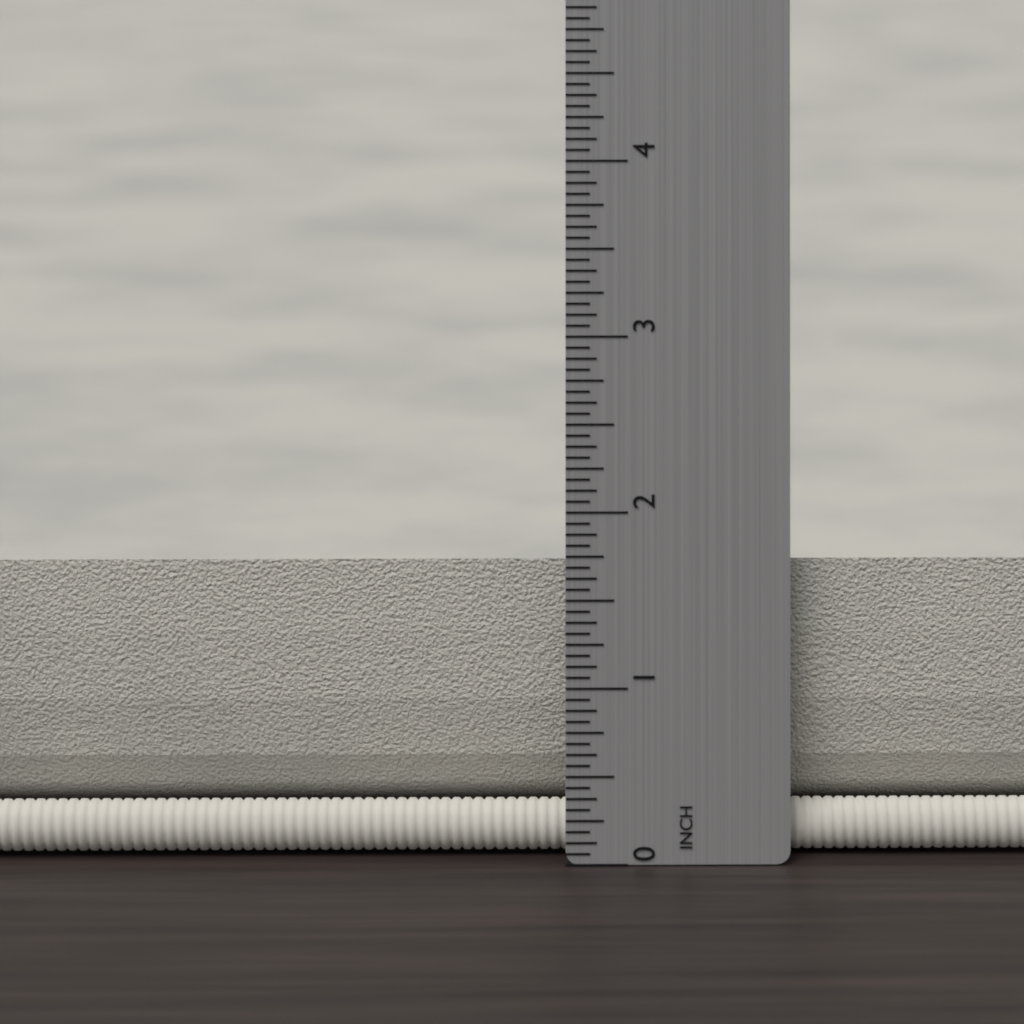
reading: 1.6875 in
